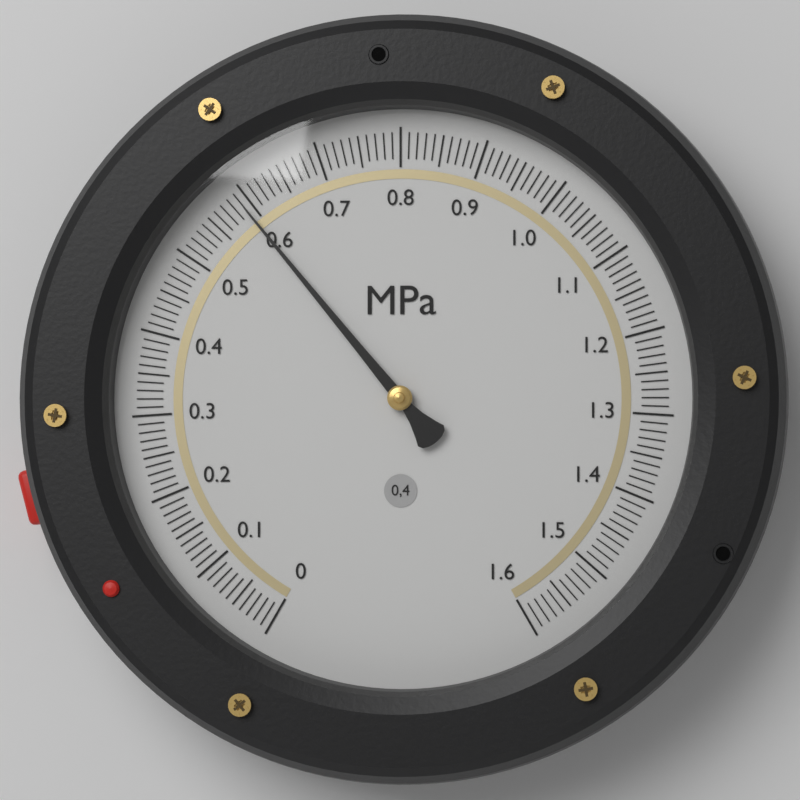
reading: 0.59 MPa
